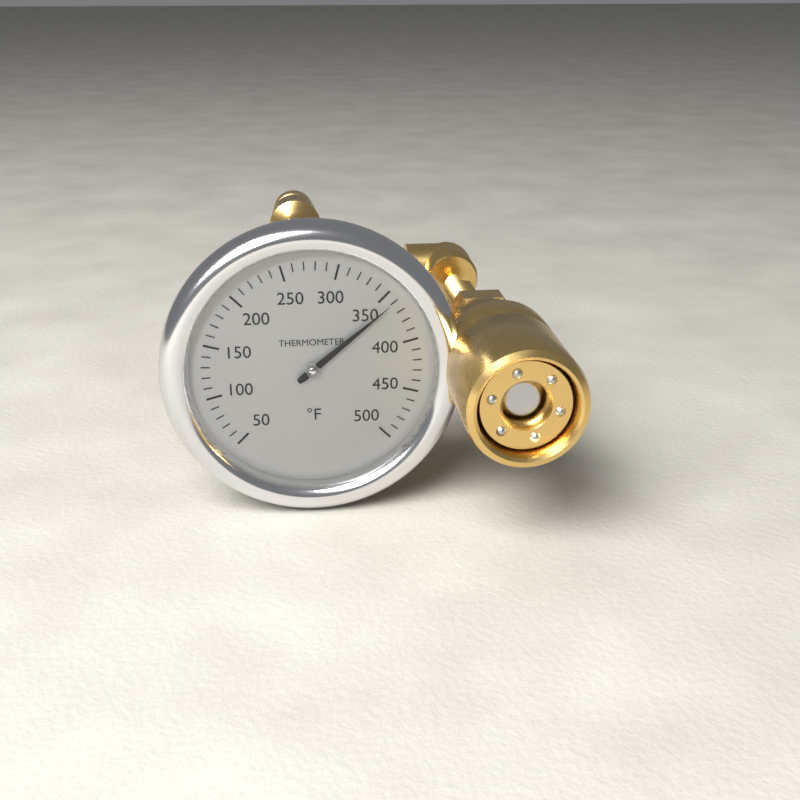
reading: 360 °F
